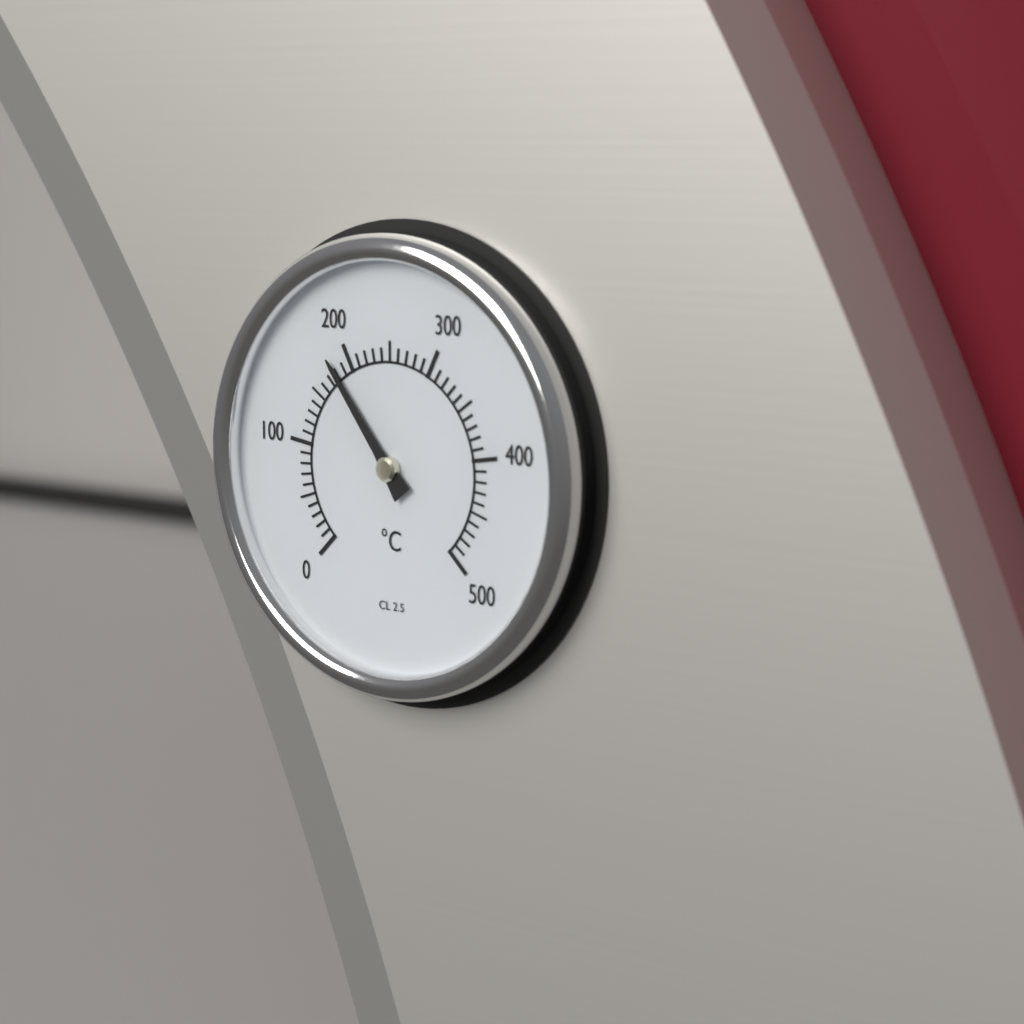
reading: 180 °C
